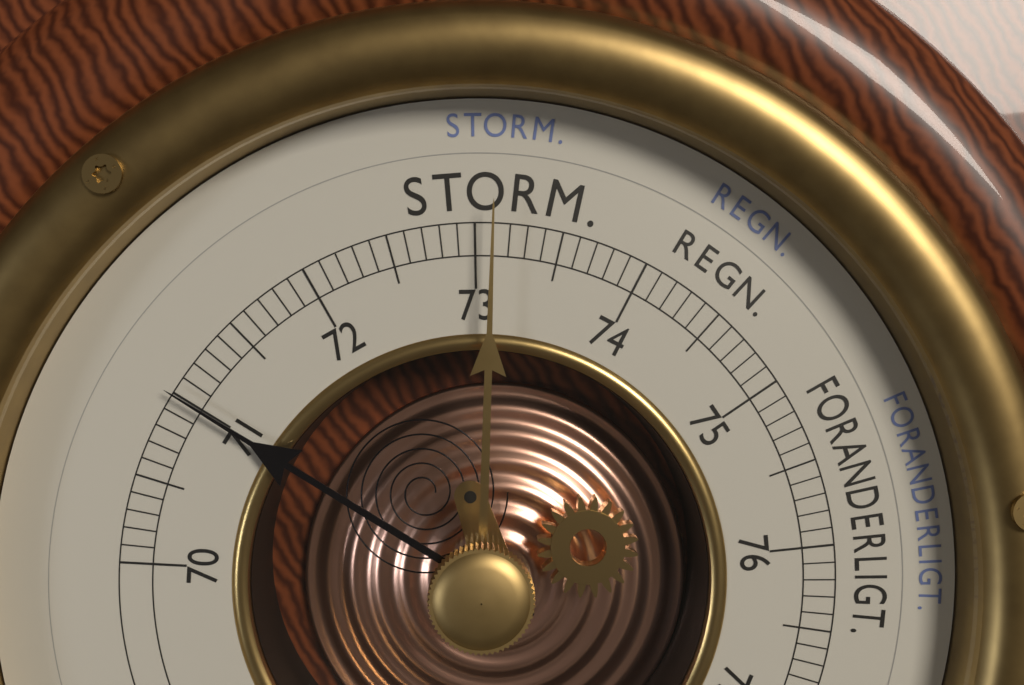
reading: 71.0 cm
